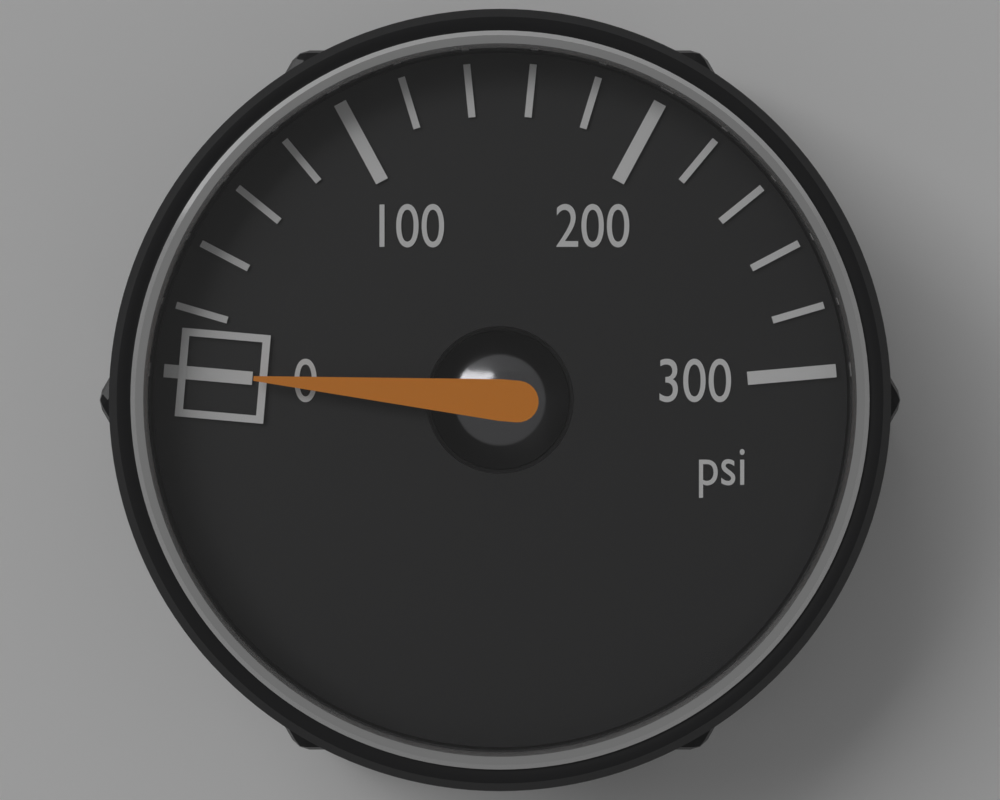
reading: 0 psi
